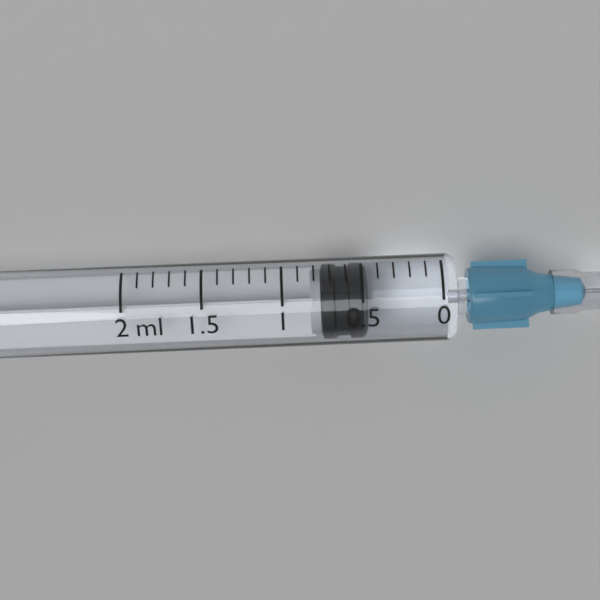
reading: 0.5 ml
